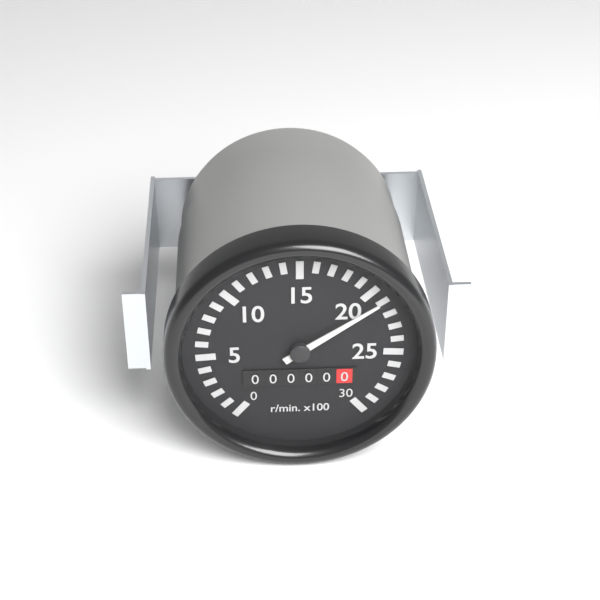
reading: 2100 r/min
